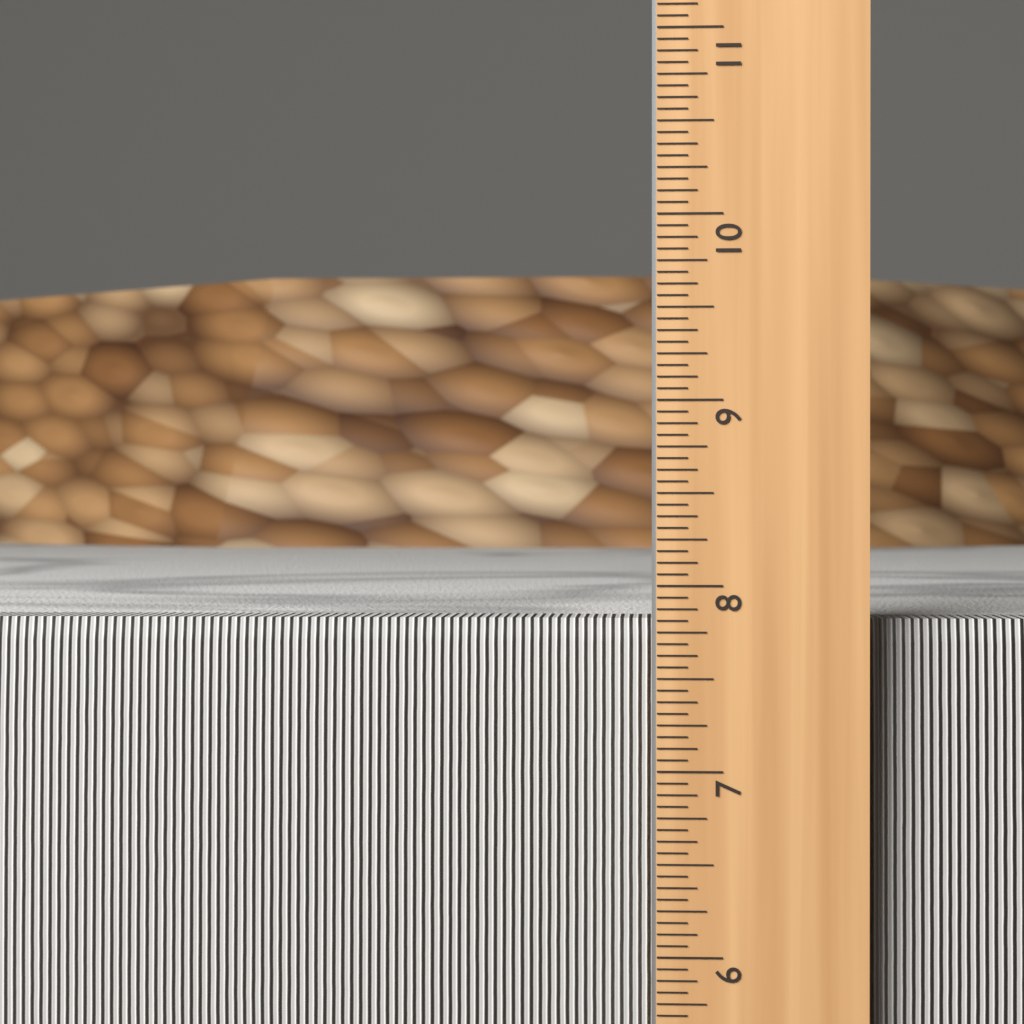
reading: 7.8125 in
